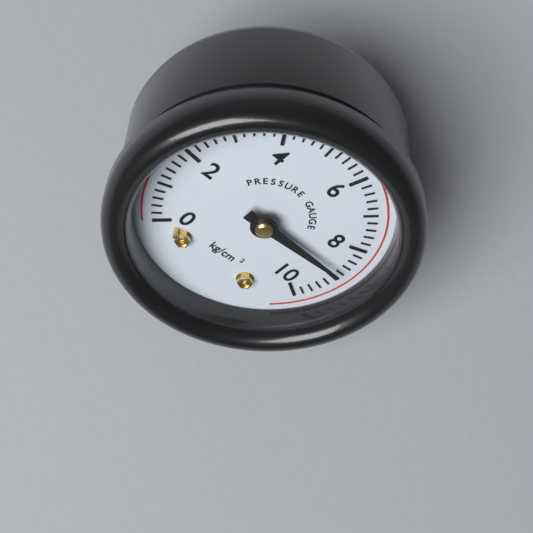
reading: 8.8 kg/cm²
